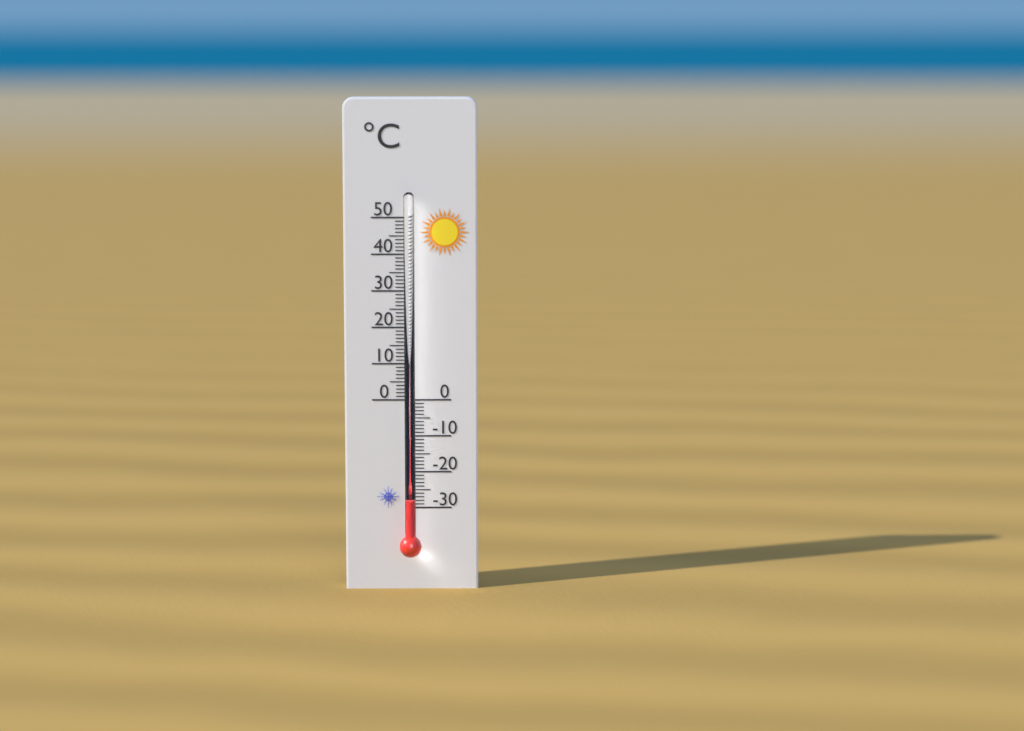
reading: -28 °C
